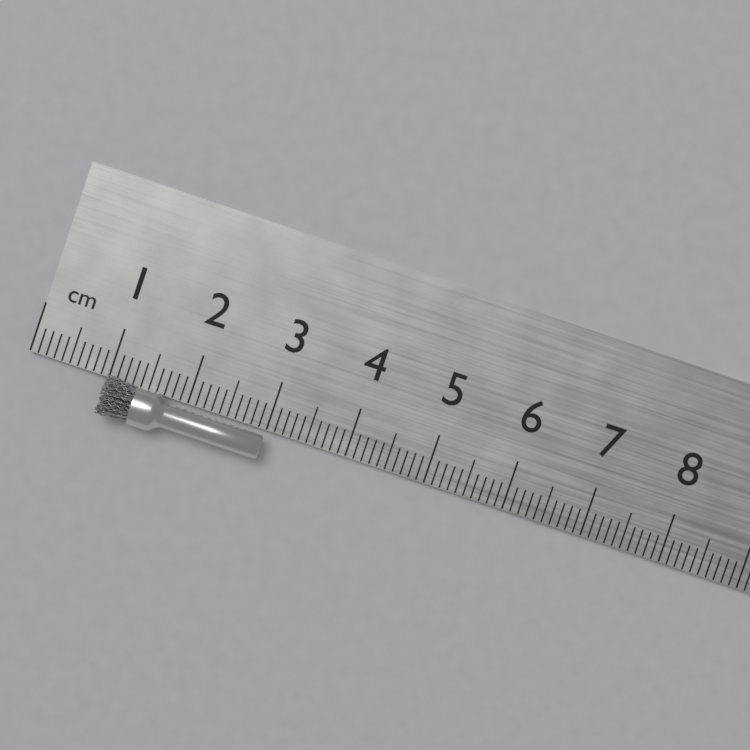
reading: 3.0 cm
